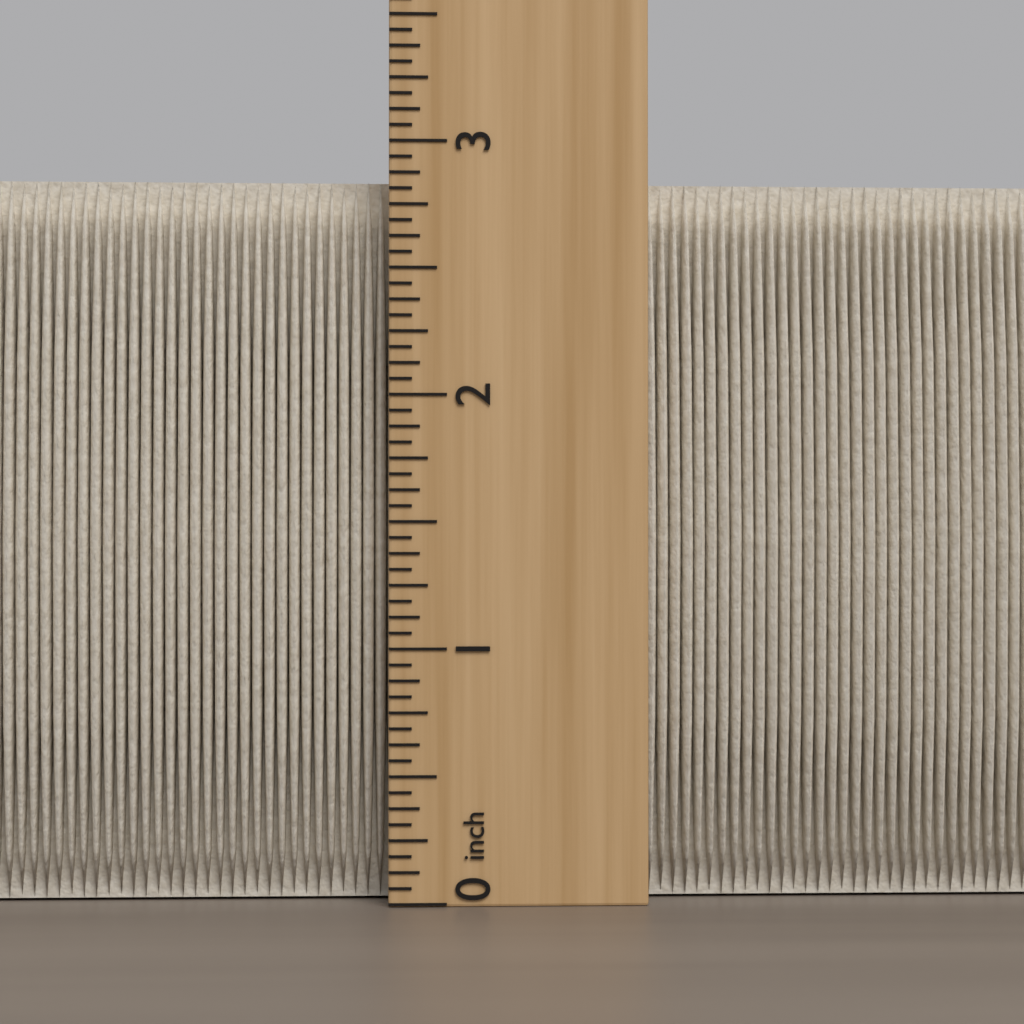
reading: 2.8750 inch
